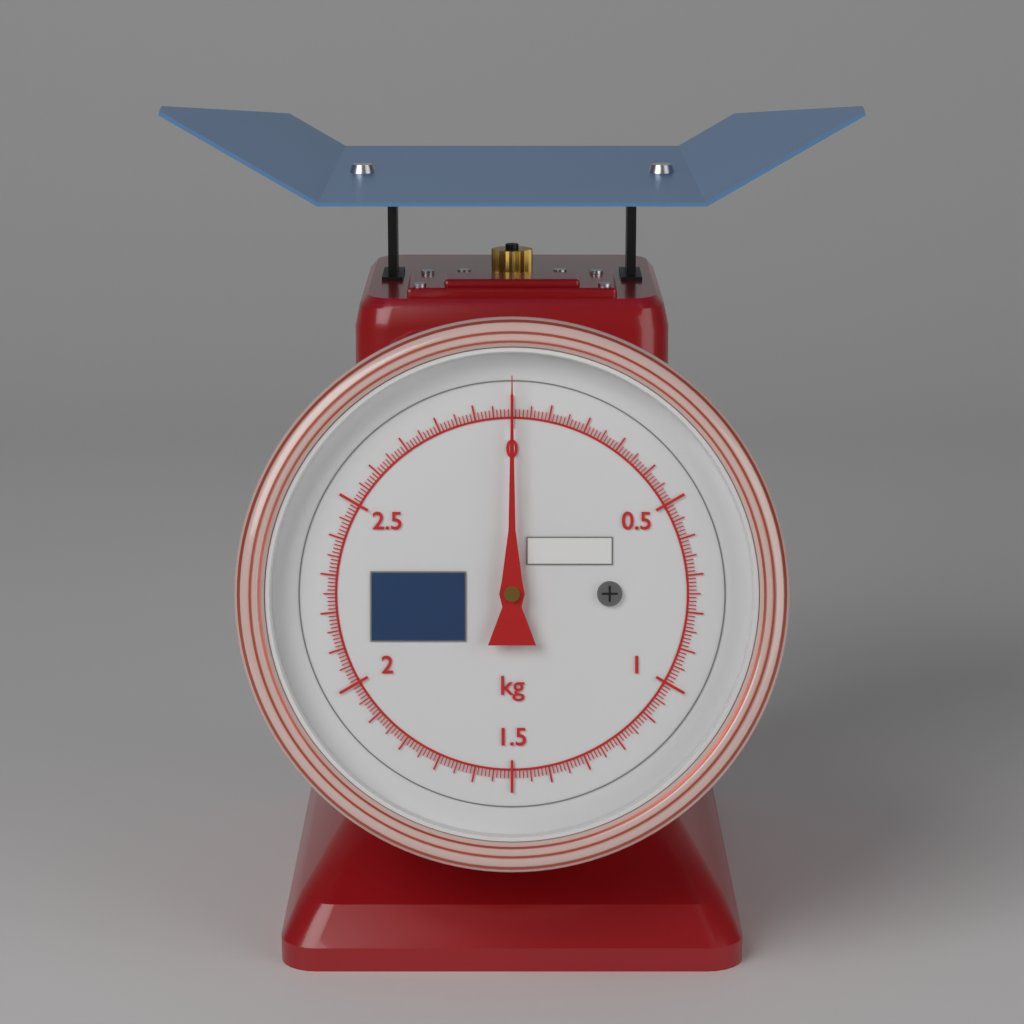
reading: 0.00 kg
